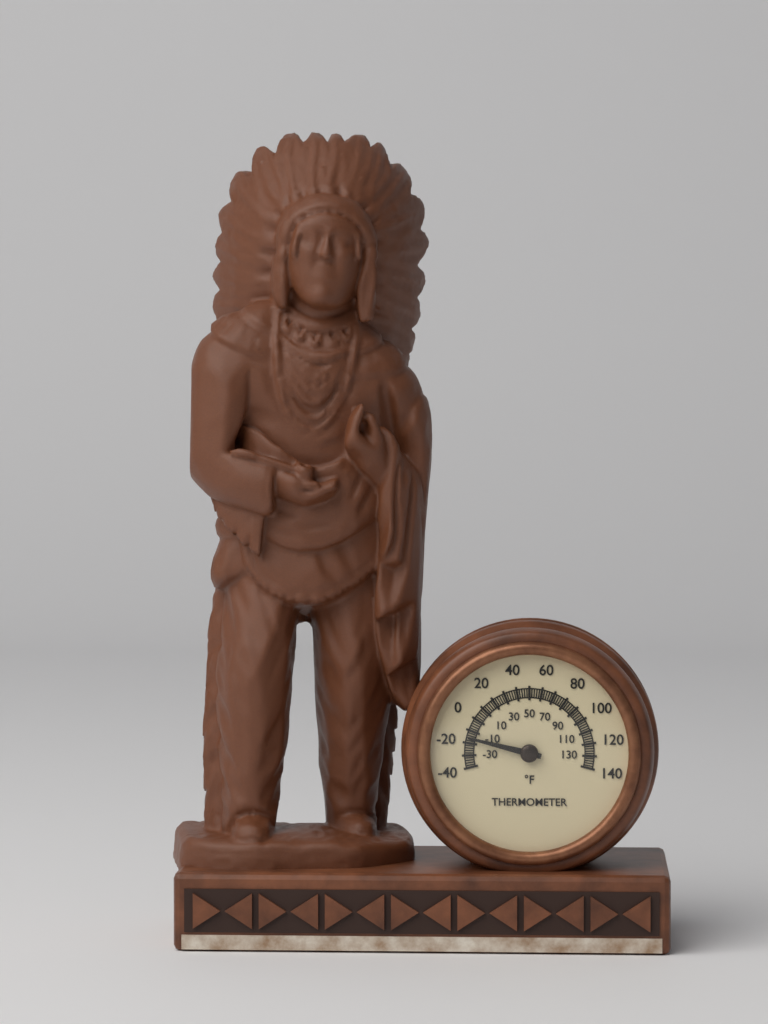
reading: -16 °F
